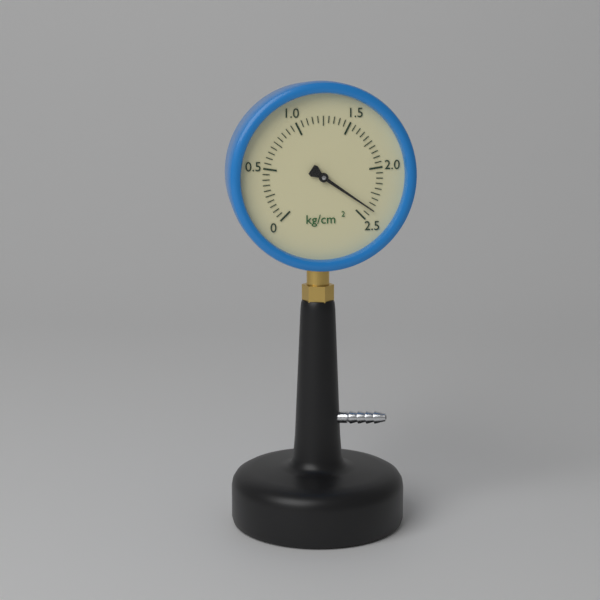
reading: 2.40 kg/cm²
